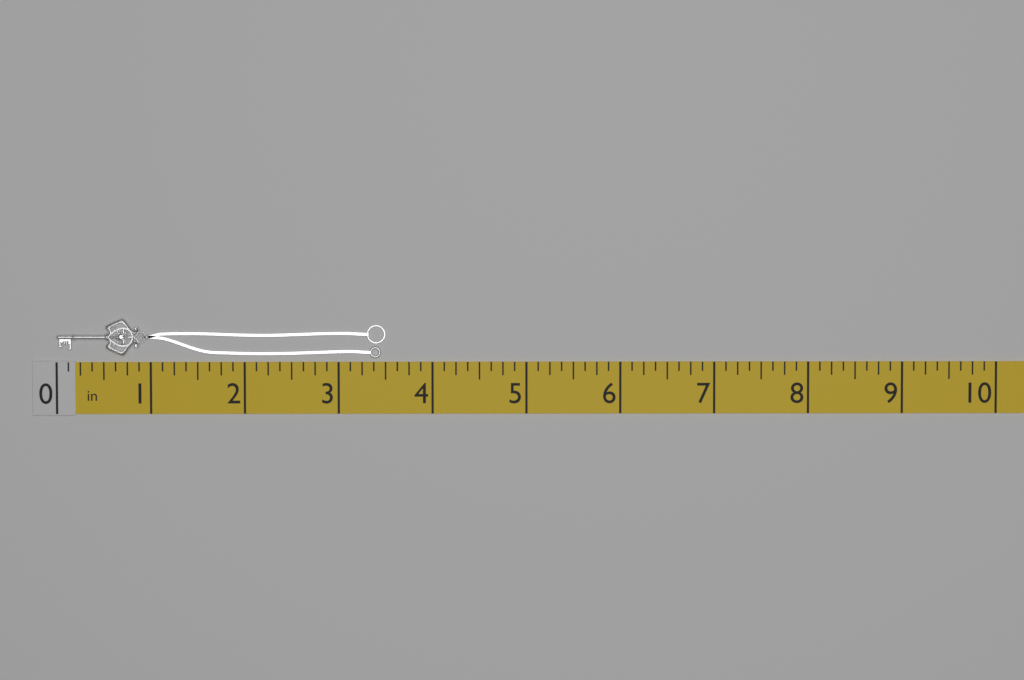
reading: 3.500 in
